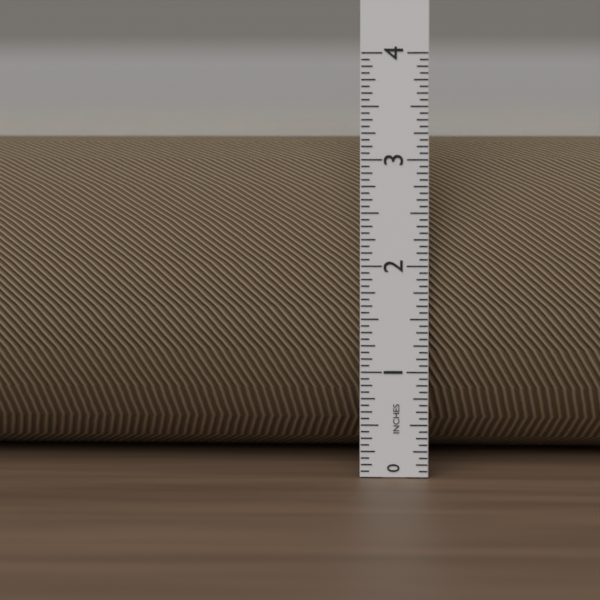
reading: 3.1875 in
